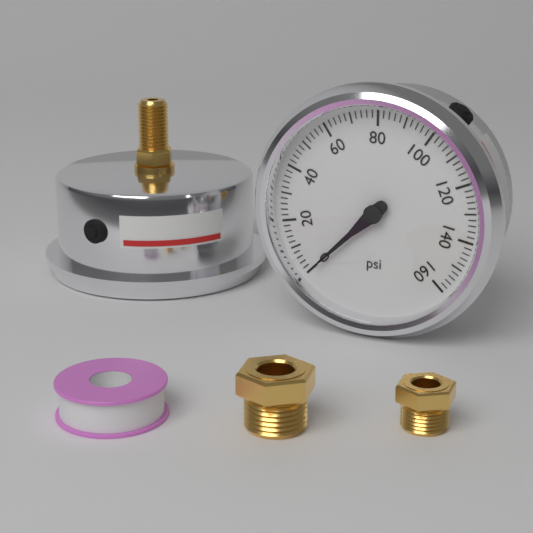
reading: 0 psi
